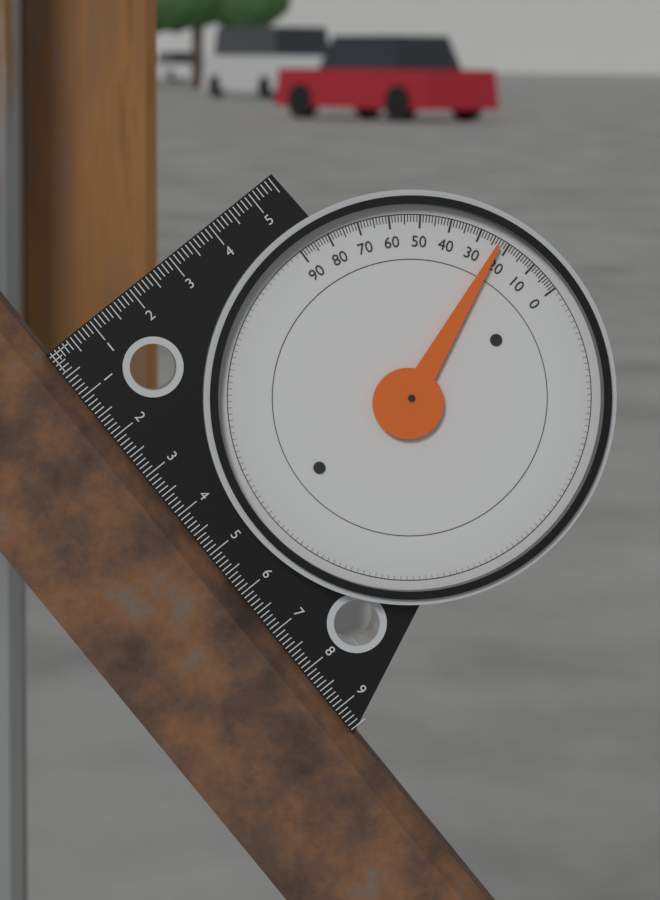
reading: 23 (no unit)
